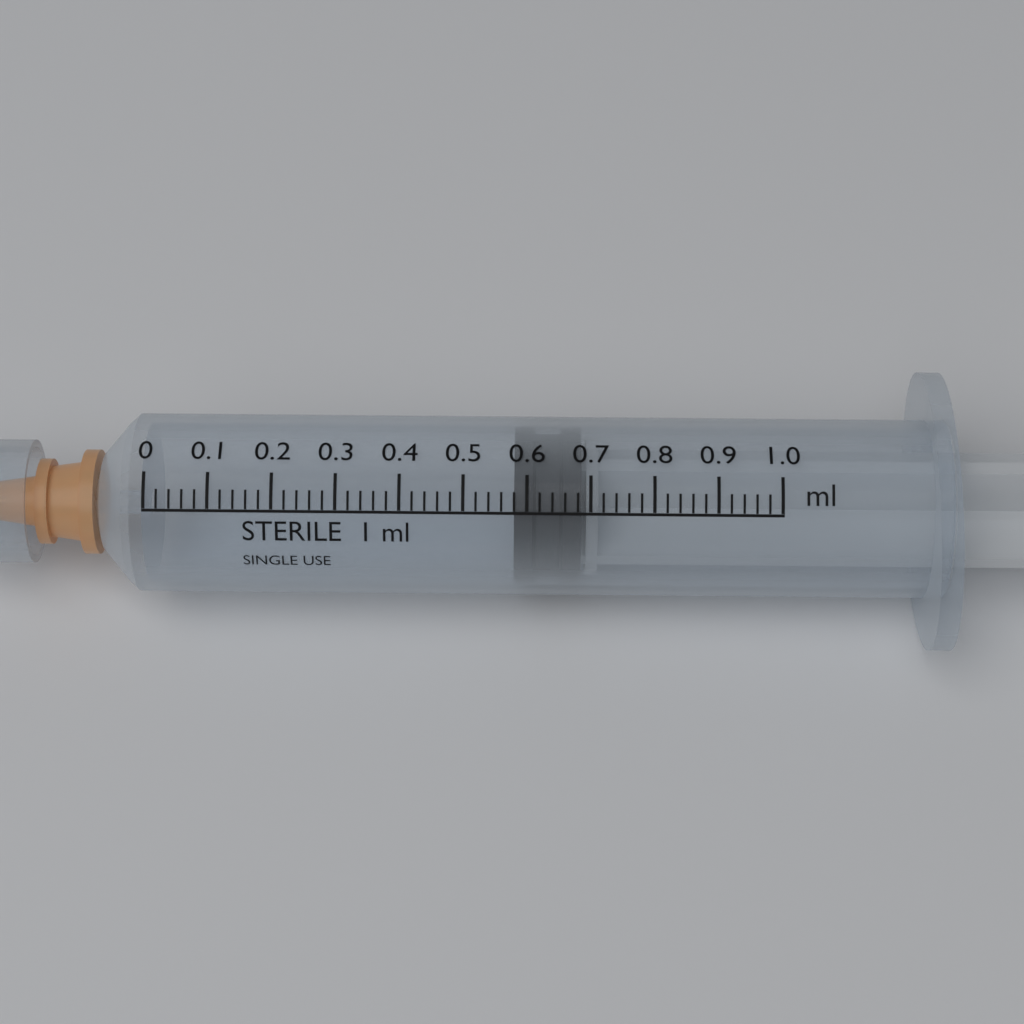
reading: 0.58 ml
